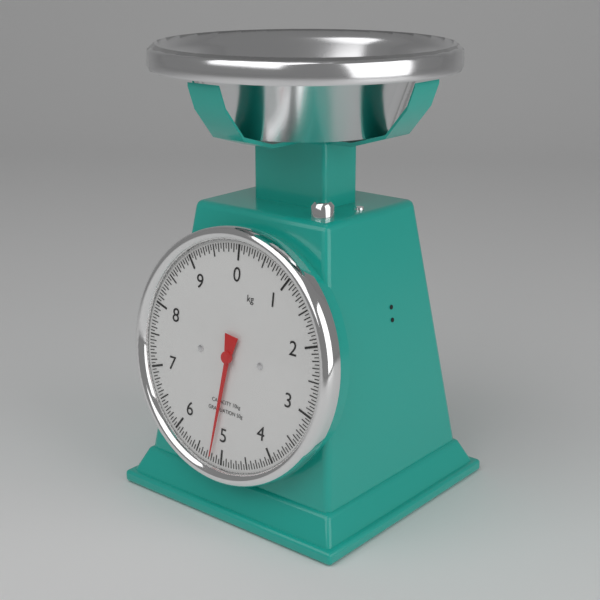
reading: 5.20 kg
